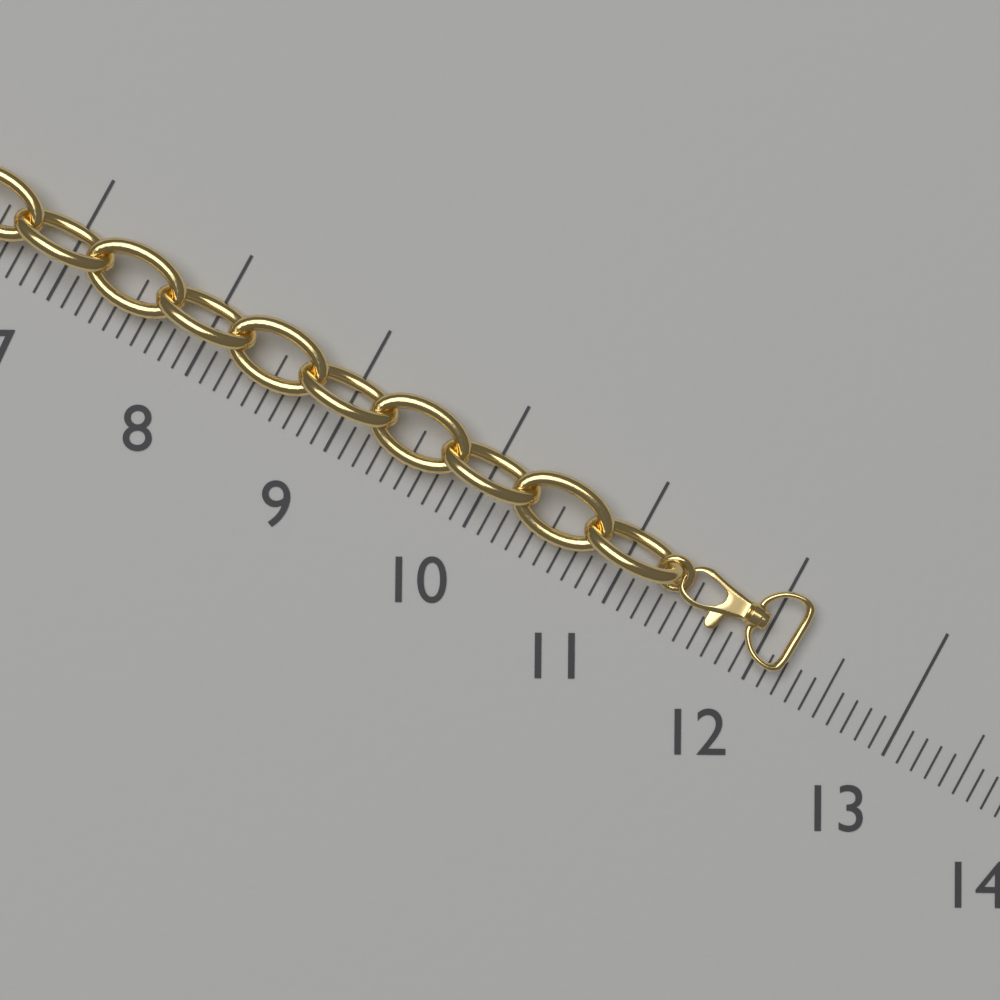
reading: 12.2 (no unit)
